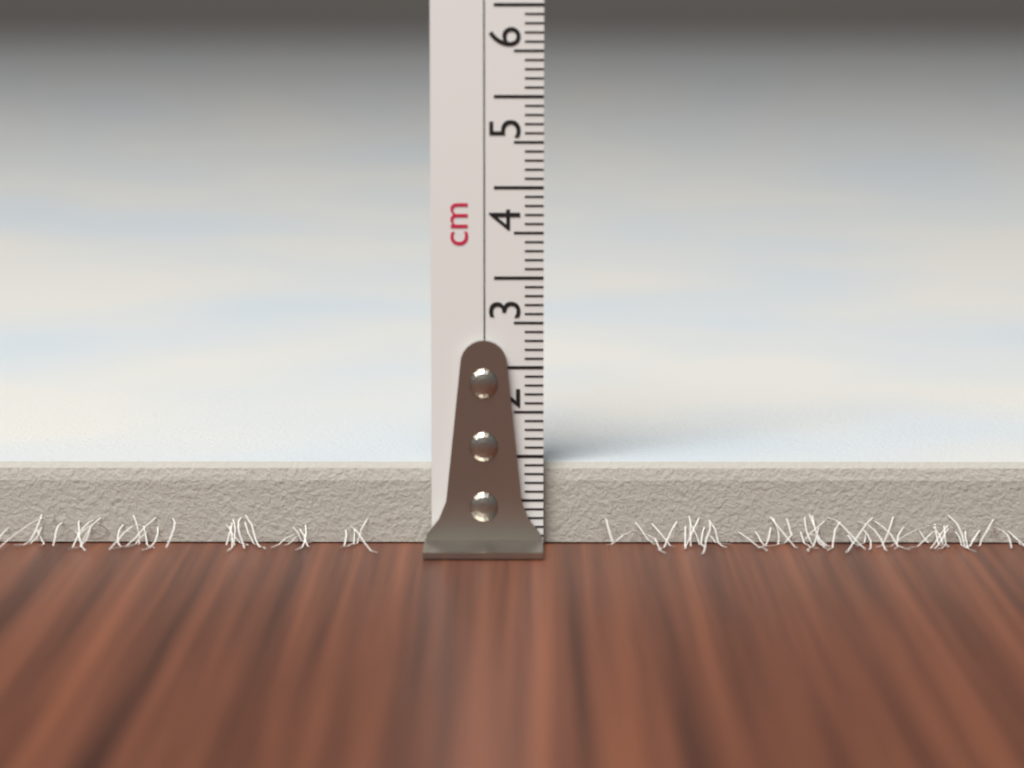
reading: 0.9 cm
